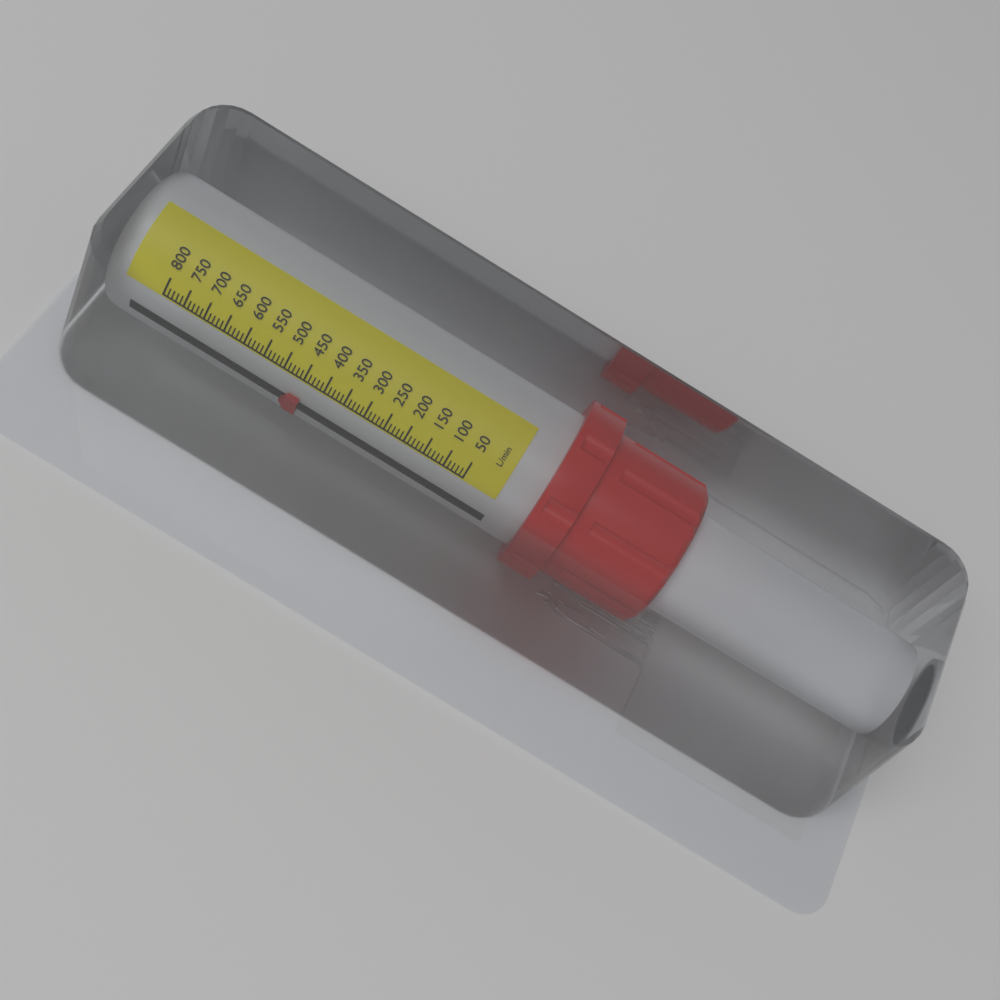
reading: 440 L/min
